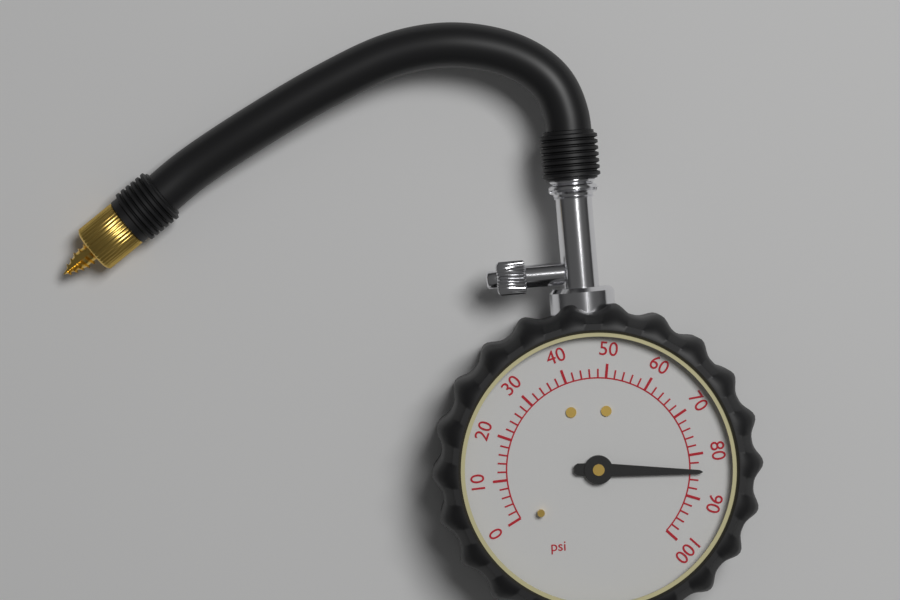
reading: 84 psi
